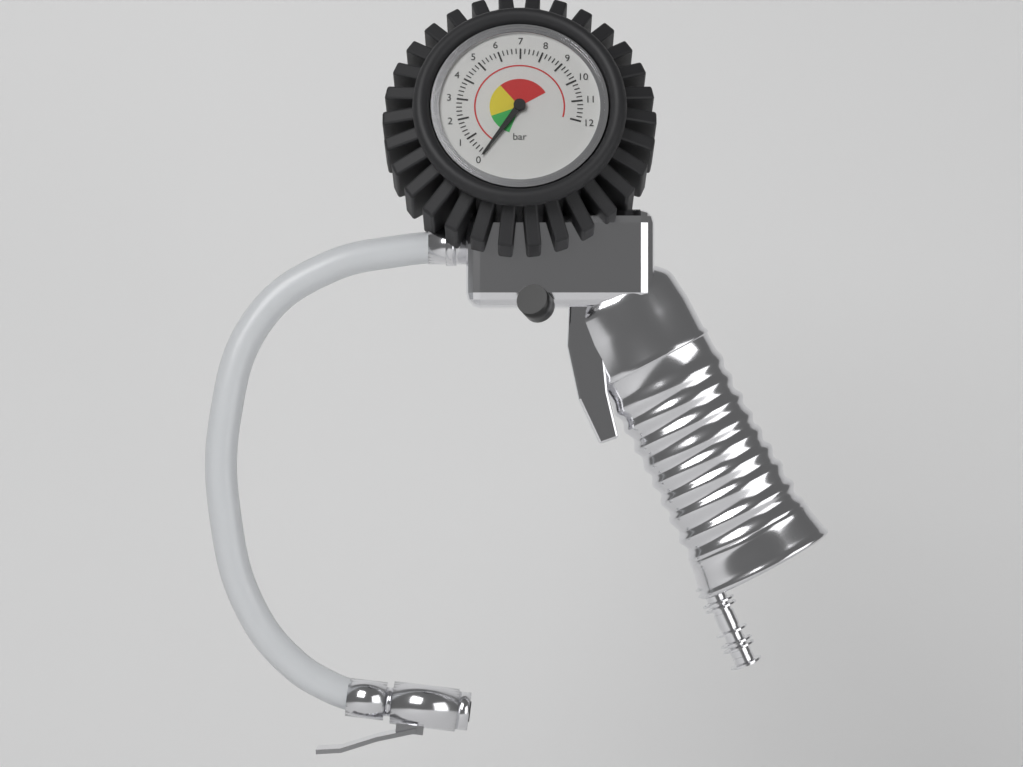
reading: 0.0 bar
